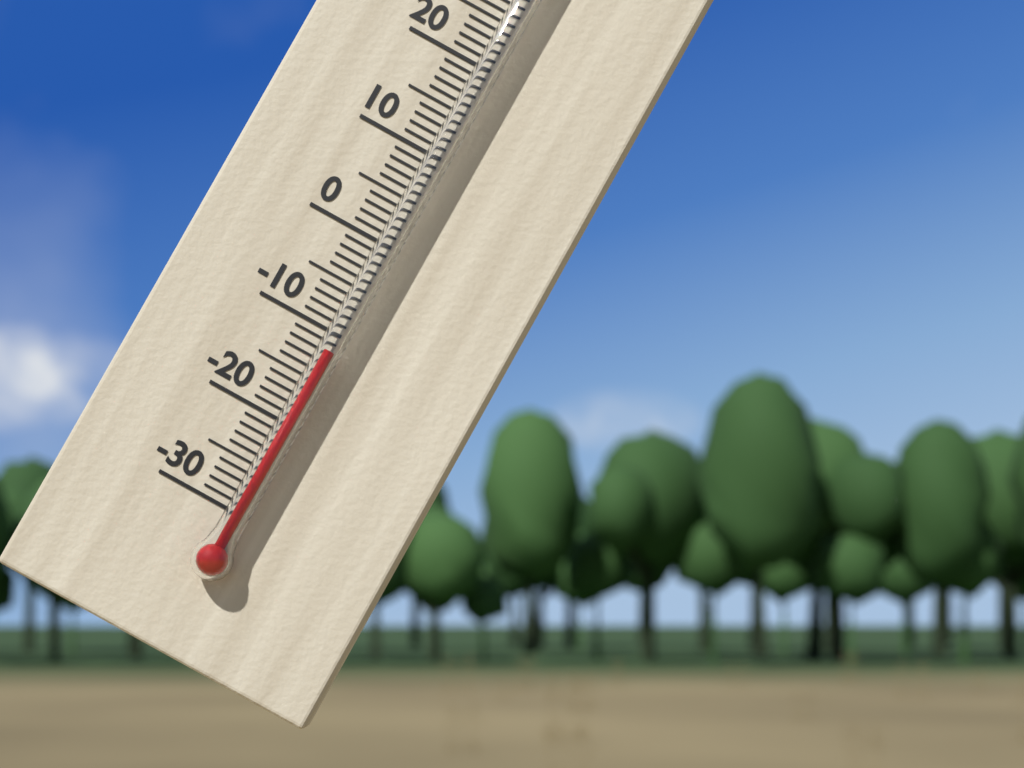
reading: -12 °C
